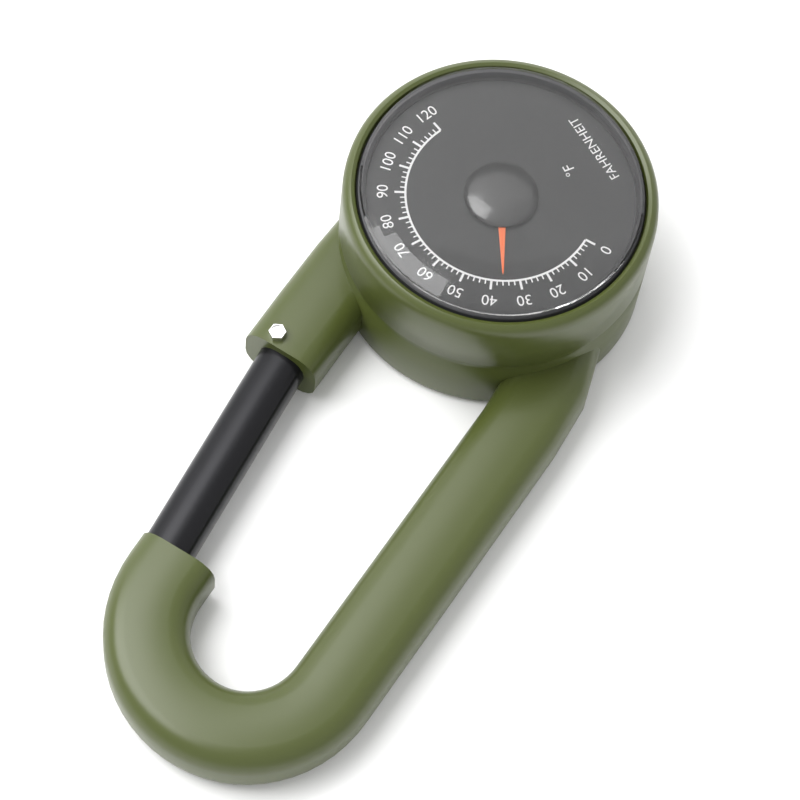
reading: 36 °F
